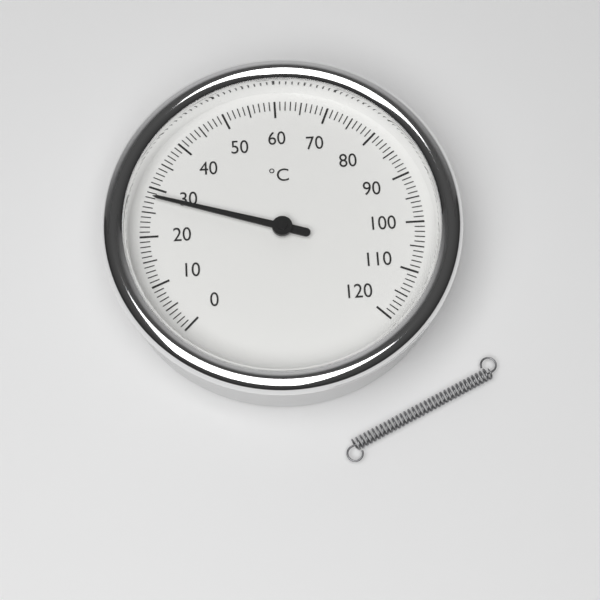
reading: 28 °C
